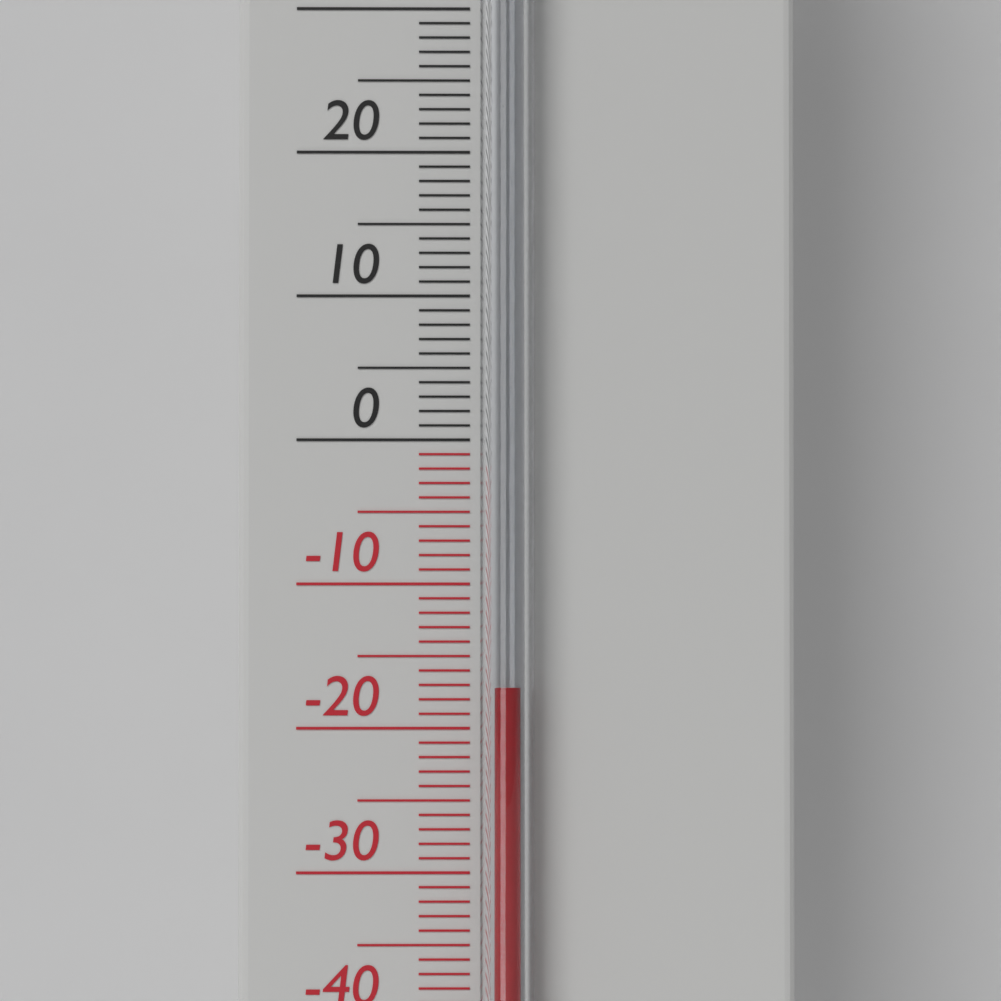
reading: -17 °C
